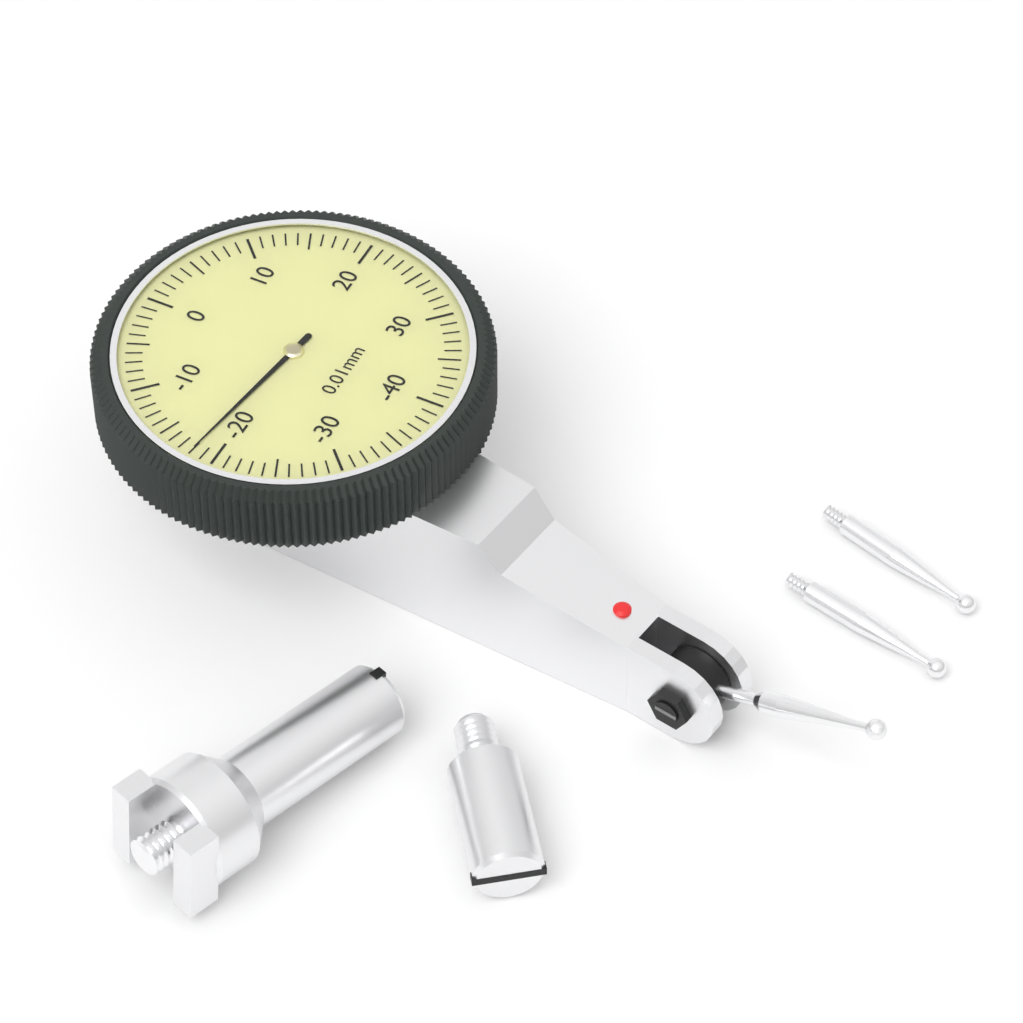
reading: -18 0.01mm
